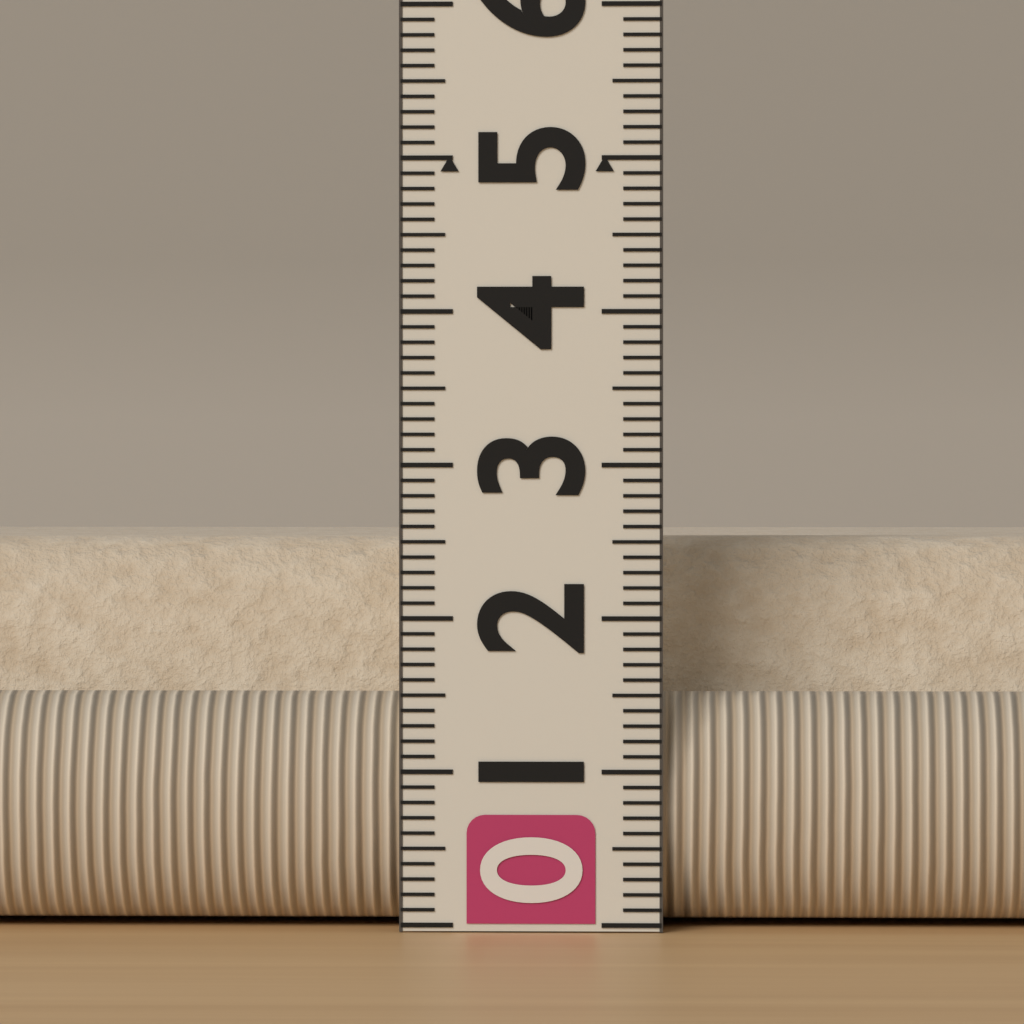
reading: 2.5 (no unit)
